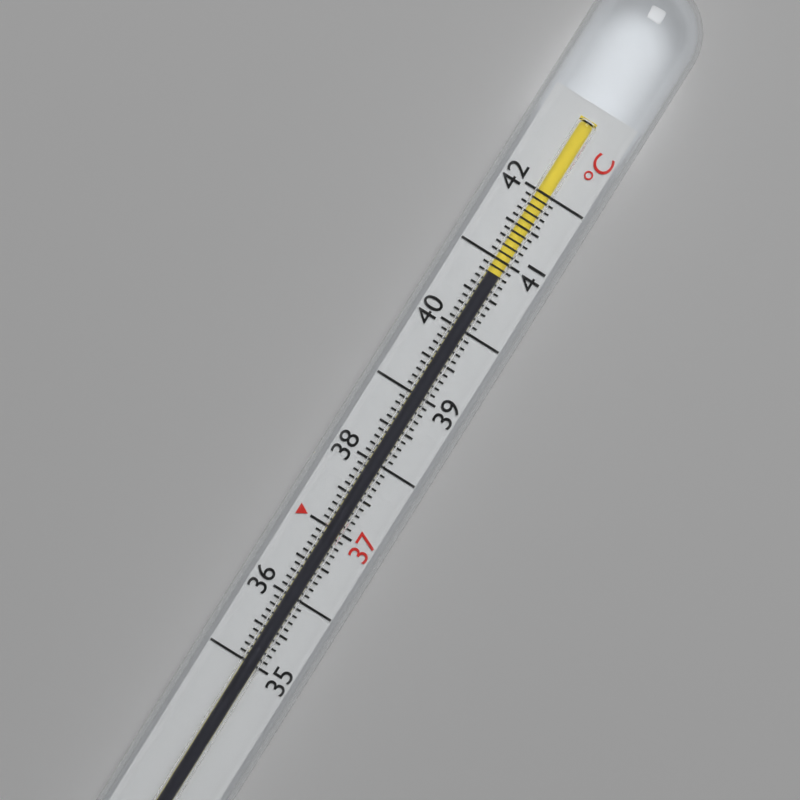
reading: 40.8 °C
